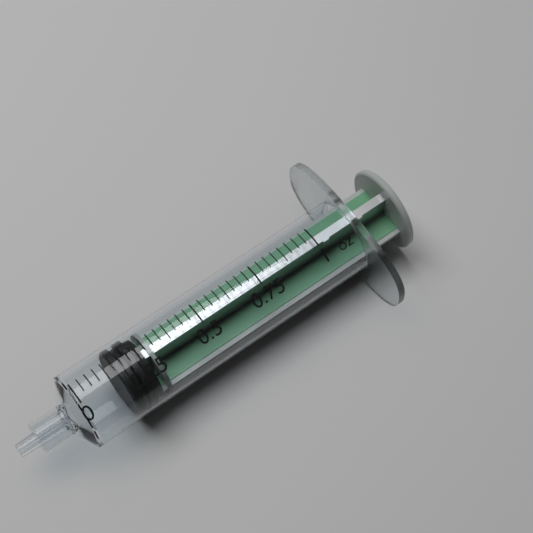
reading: 0.15625 oz
